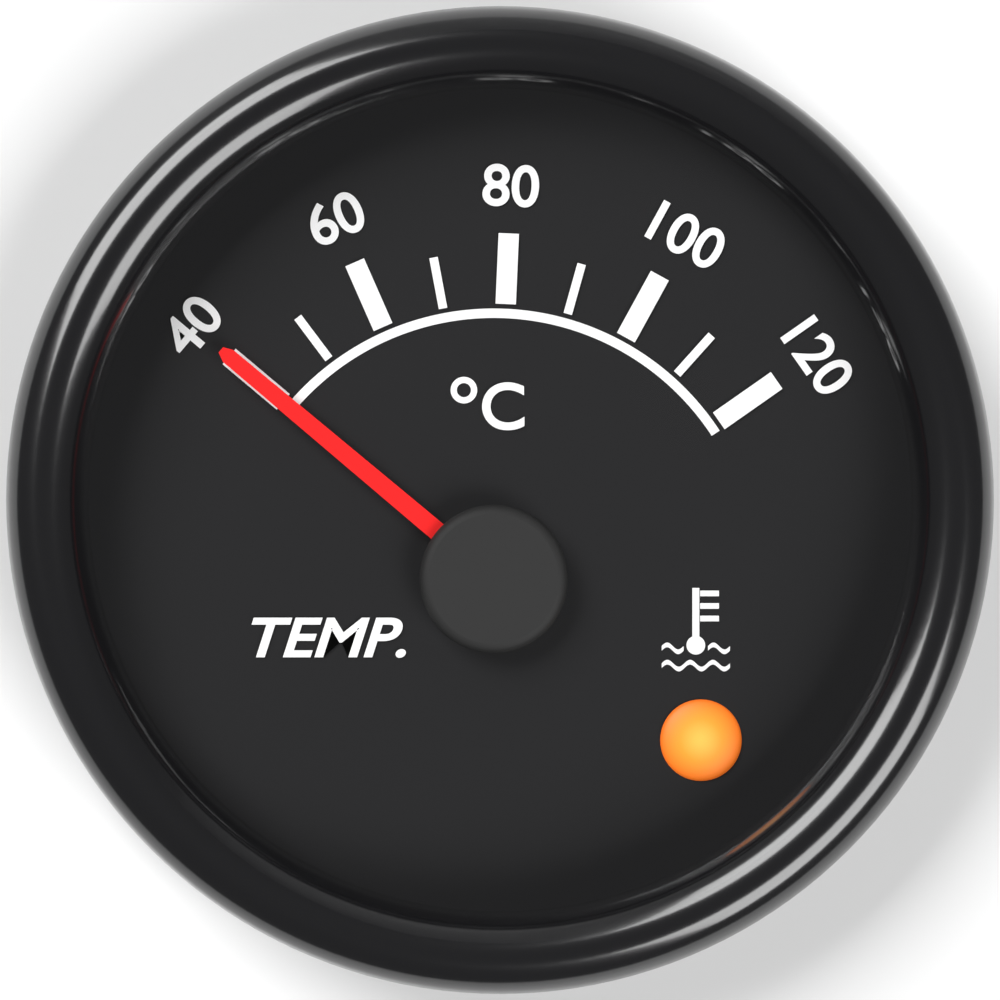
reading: 40 °C
